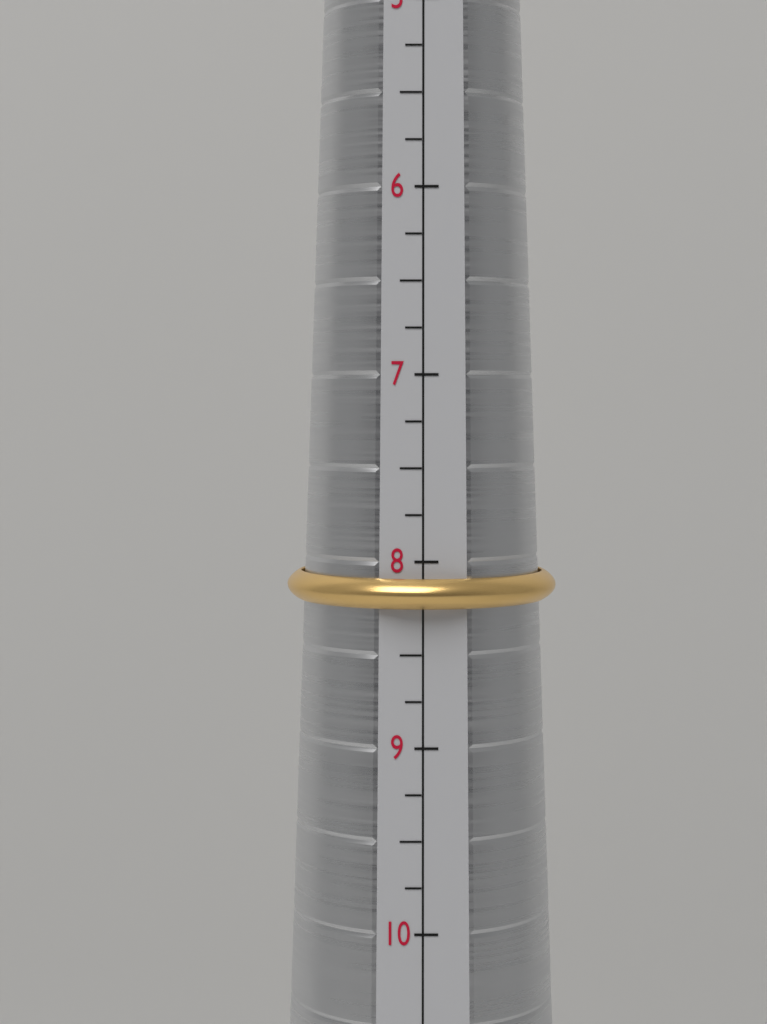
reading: 8.25 (no unit)
